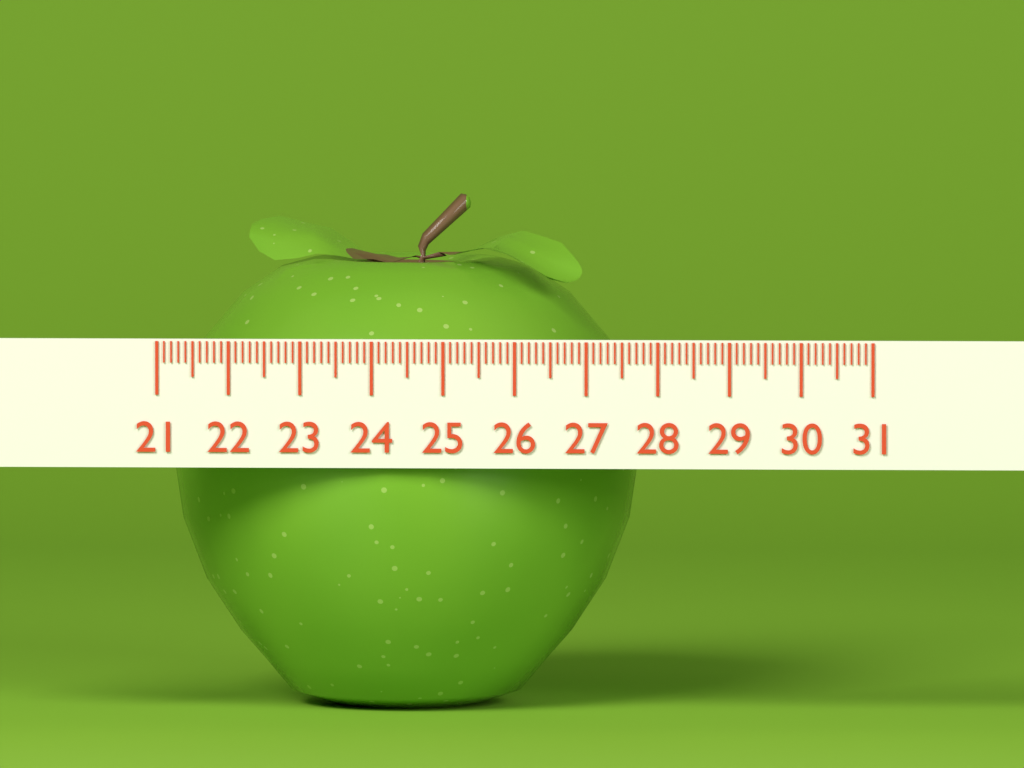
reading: 27.6 (no unit)
